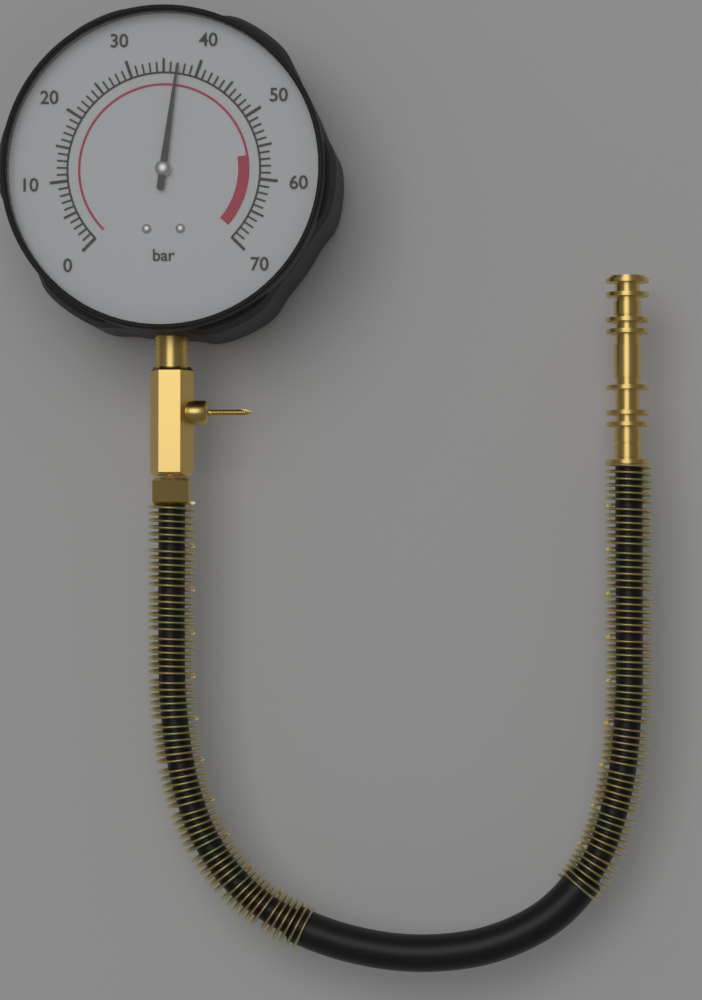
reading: 37 bar
